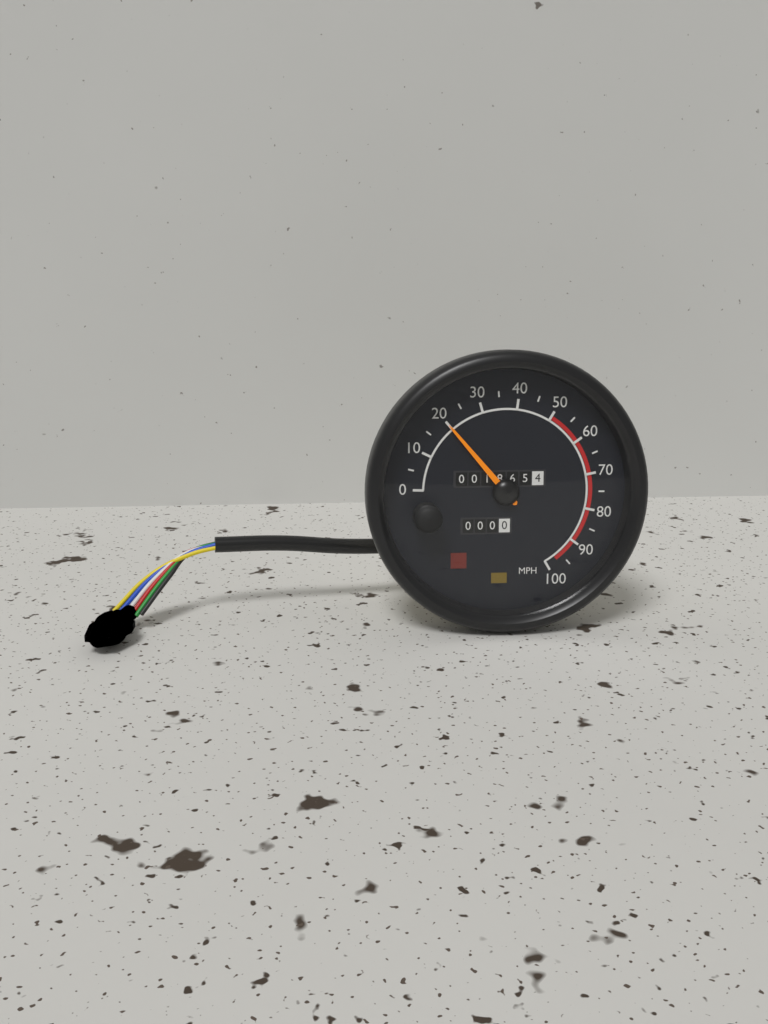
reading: 20 MPH
